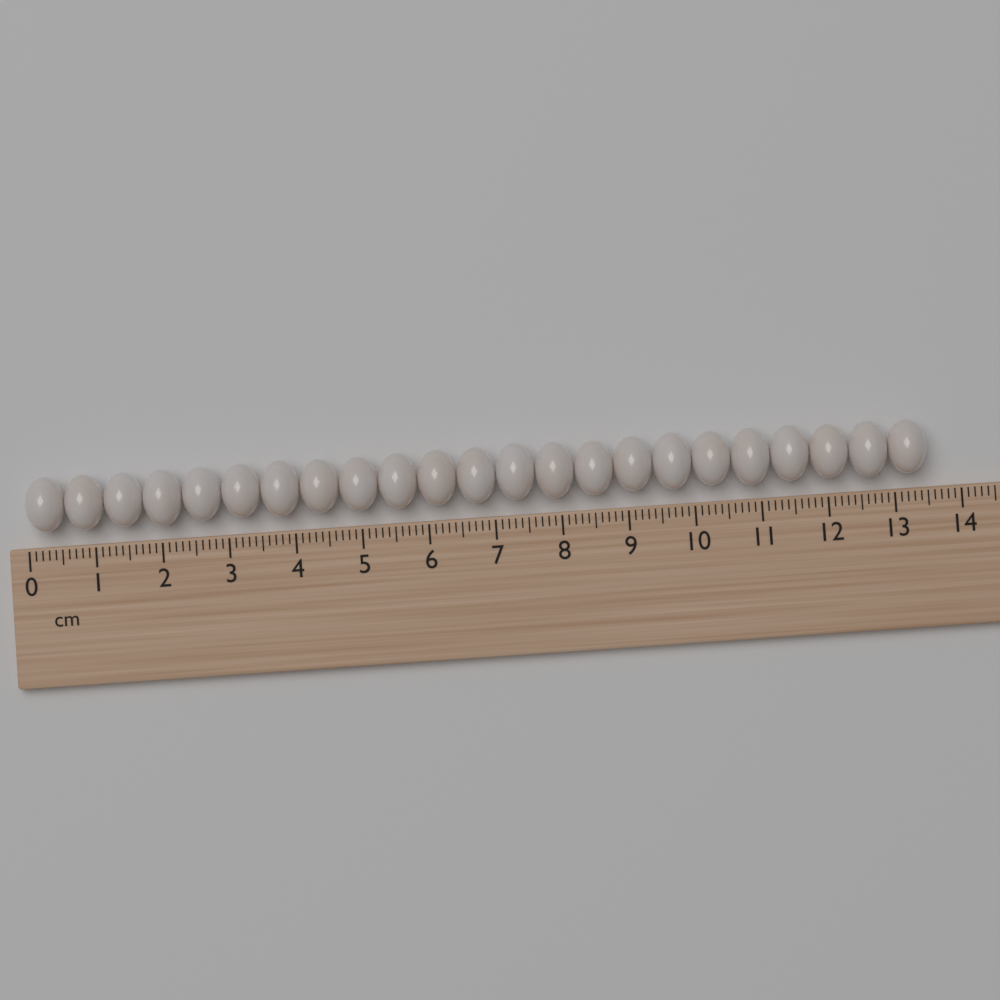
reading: 13.5 cm
